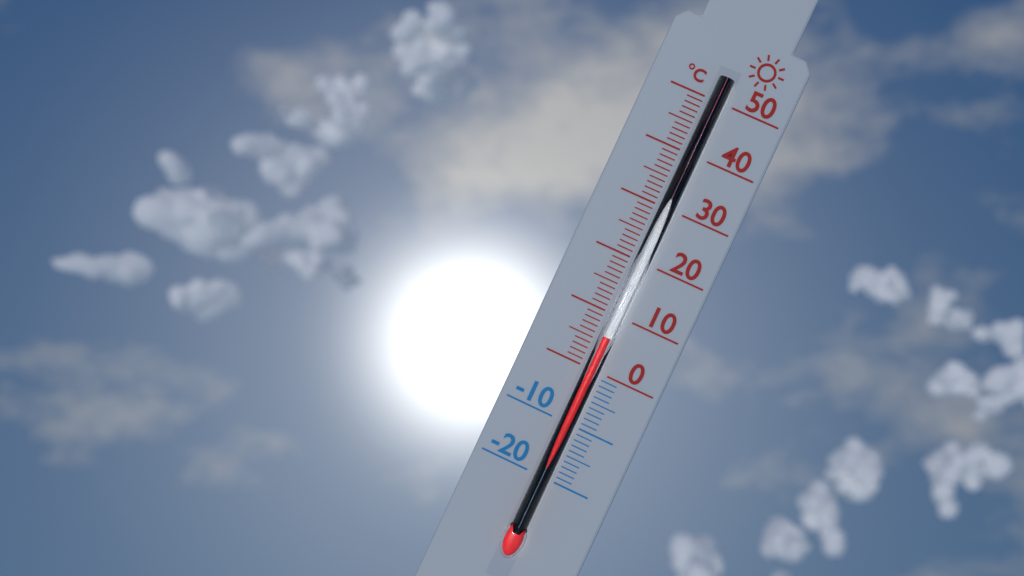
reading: 6 °C
